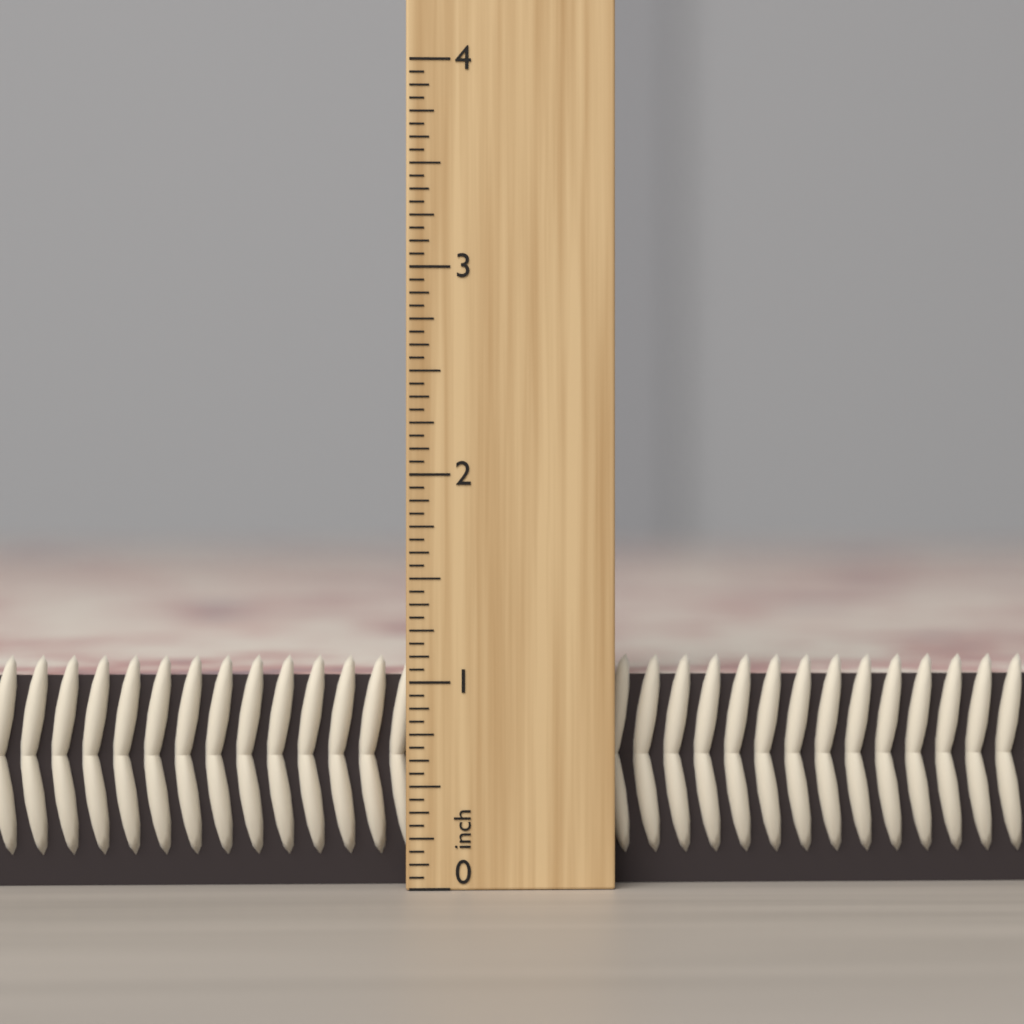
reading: 1.1250 inch
